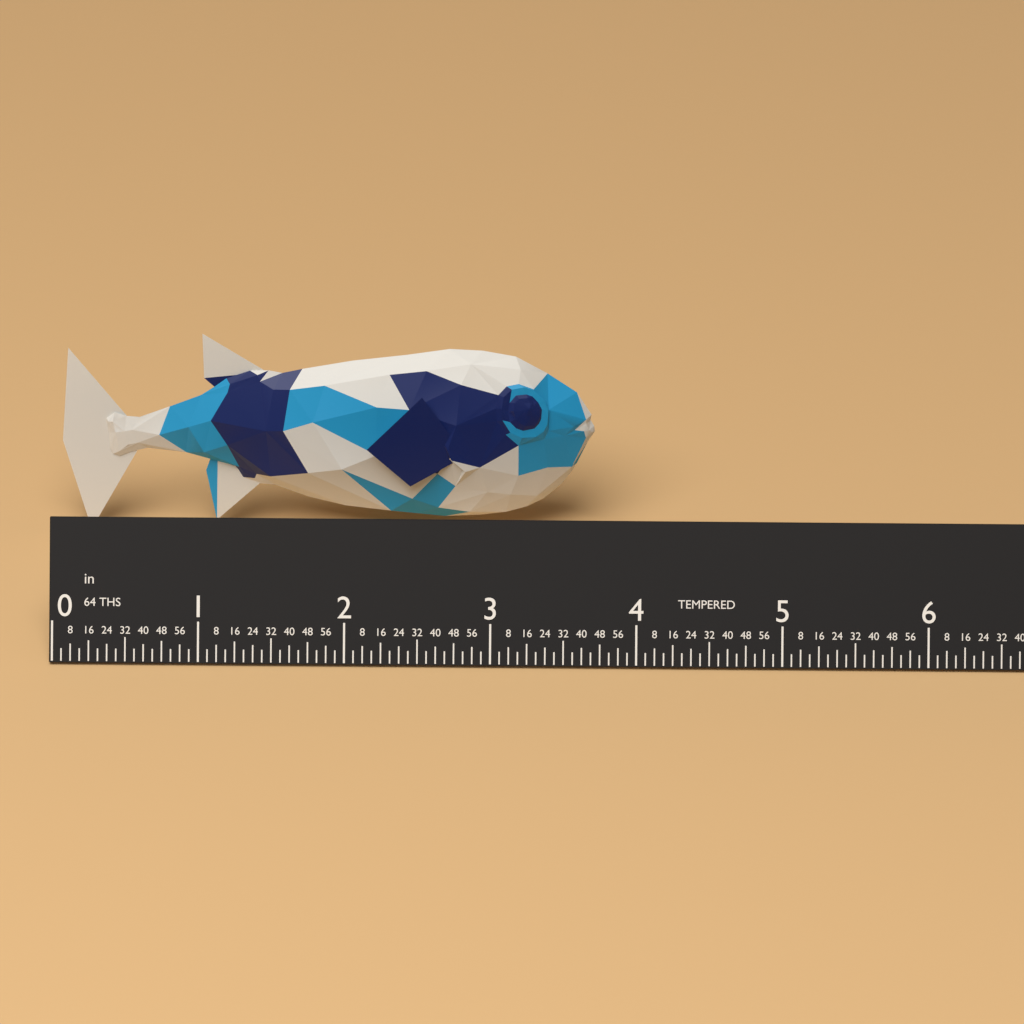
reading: 3.6875 in
